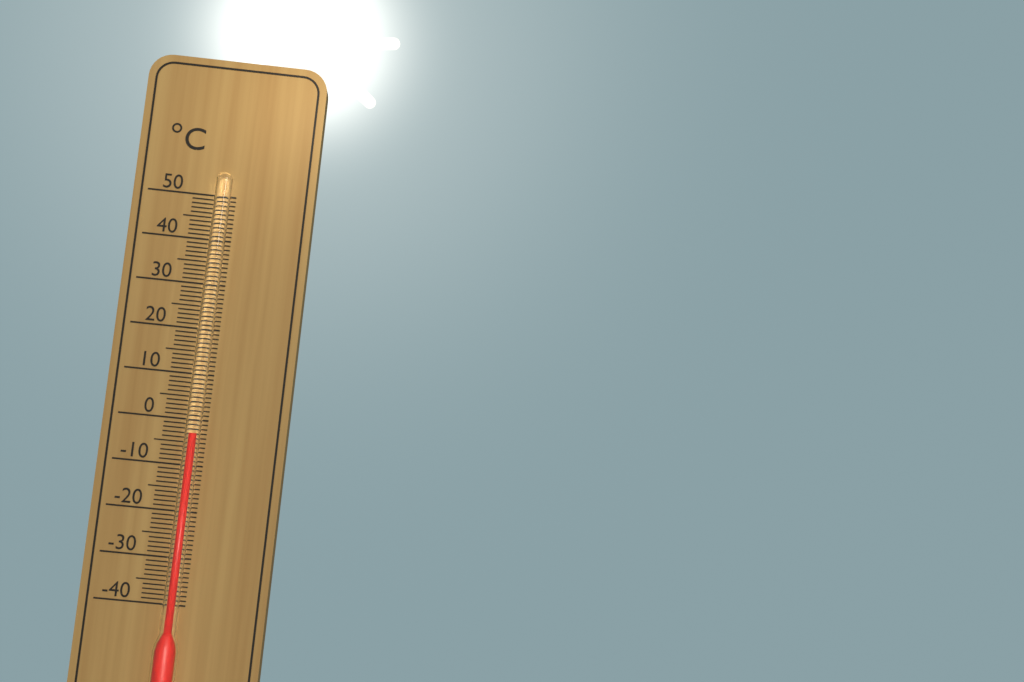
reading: -3 °C
